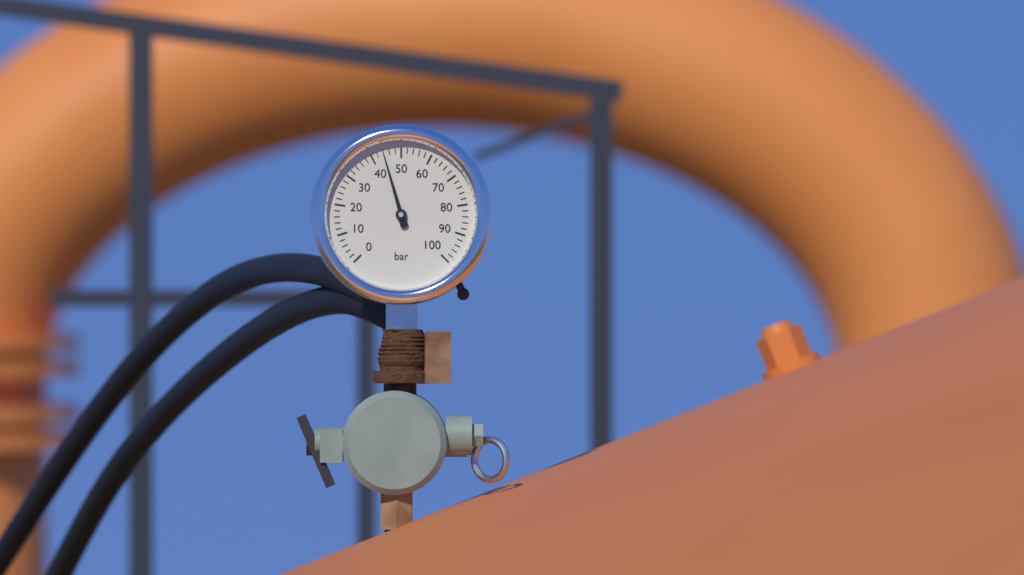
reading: 44 bar
